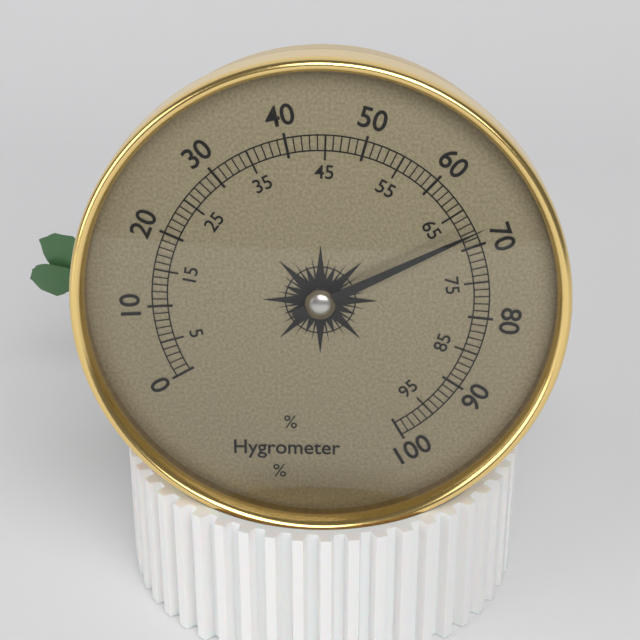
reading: 68 %
